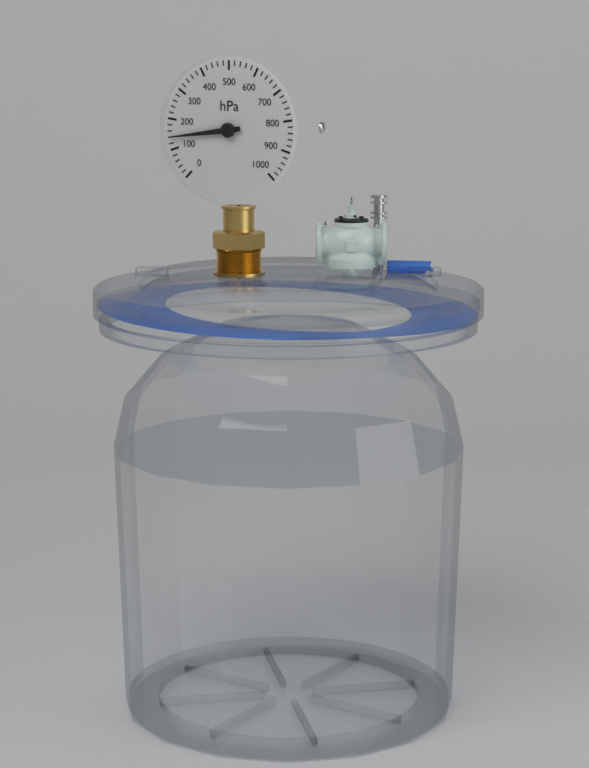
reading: 140 hPa
